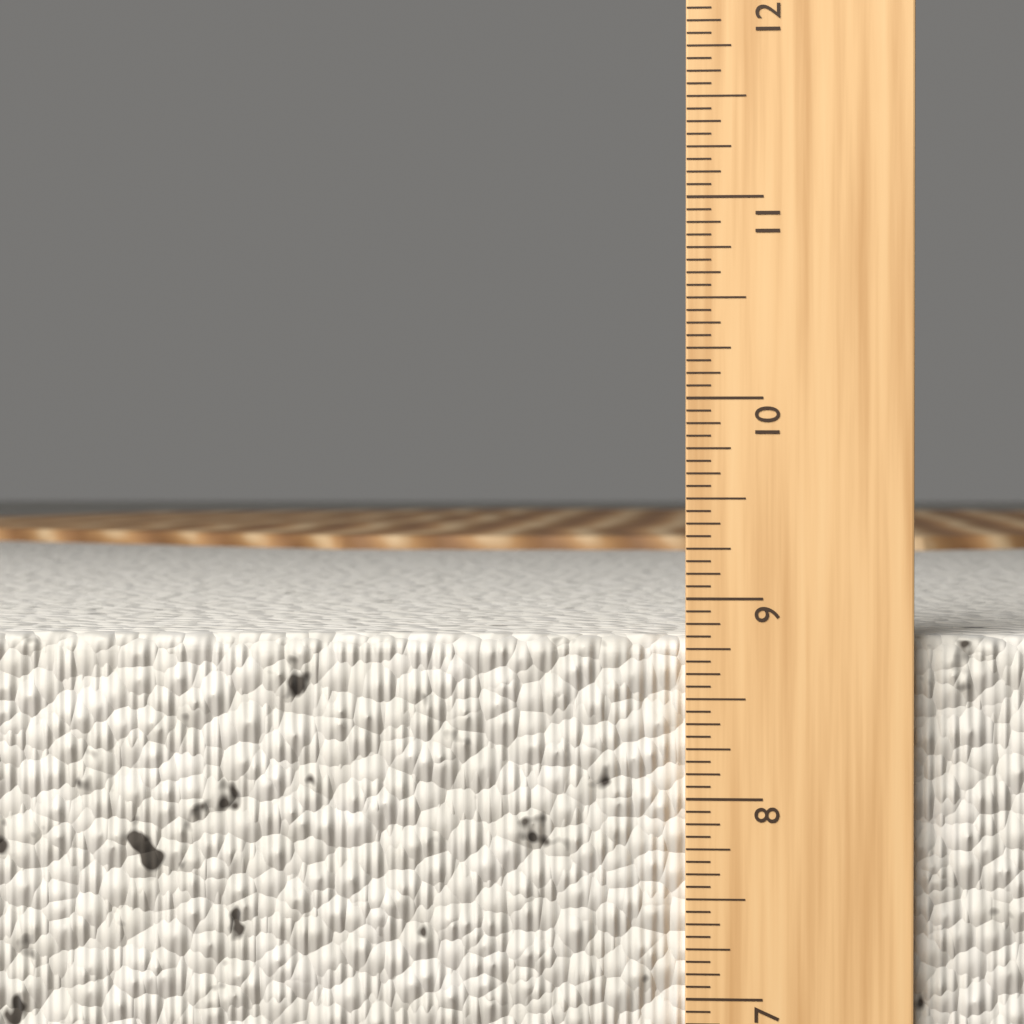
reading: 8.8125 in
